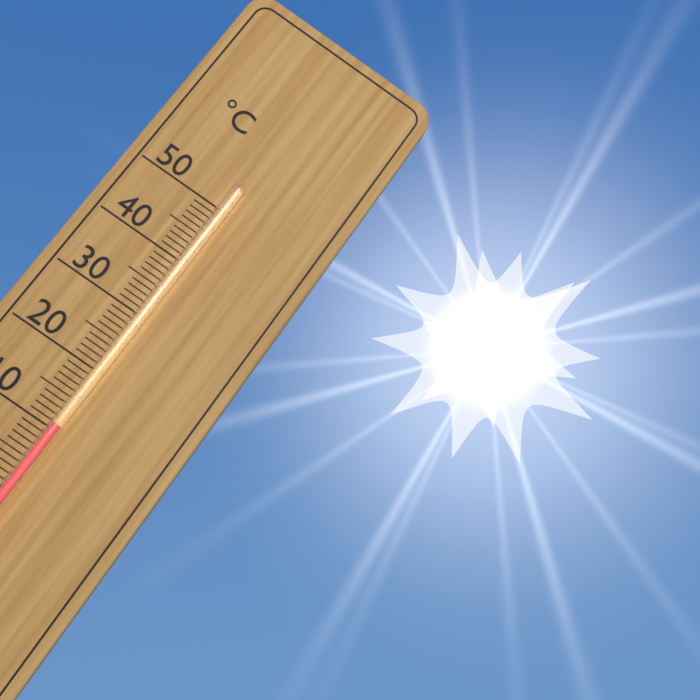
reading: 11 °C
